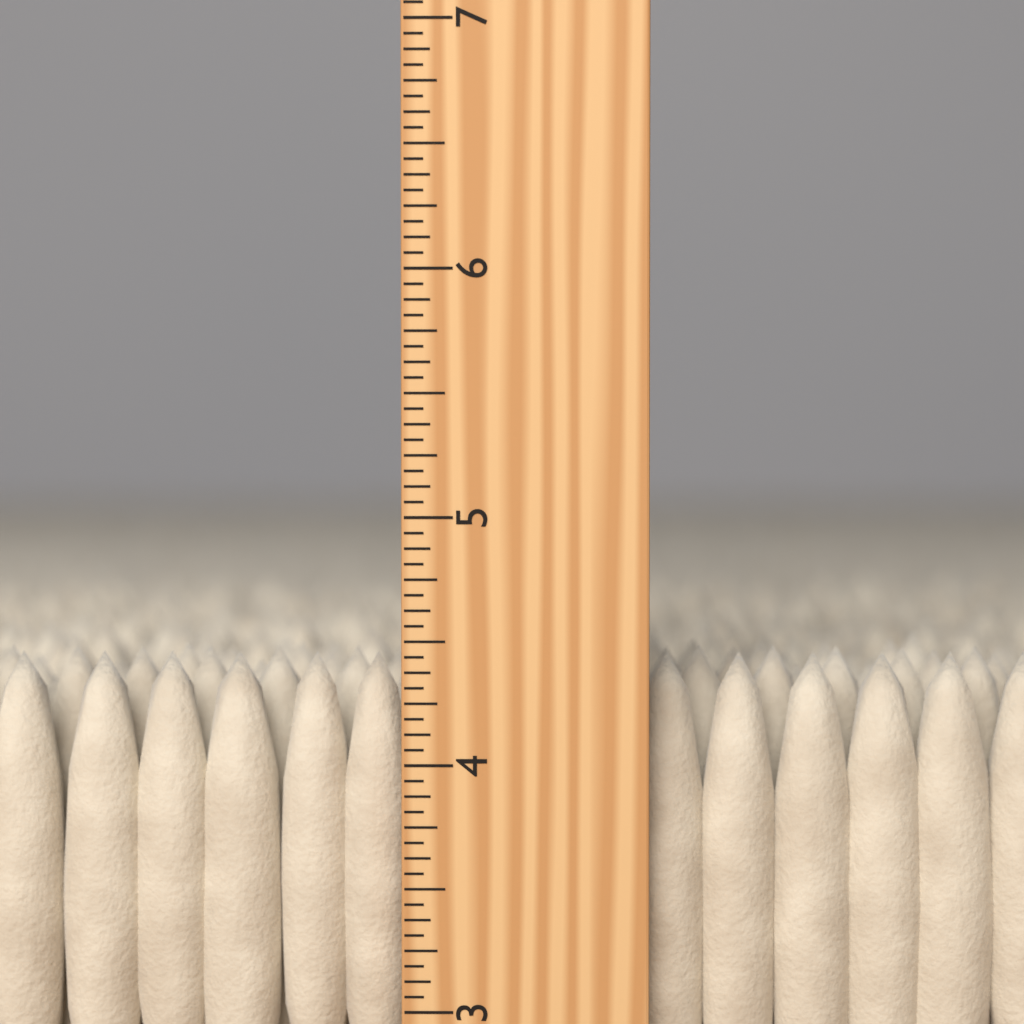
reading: 4.4375 inch
